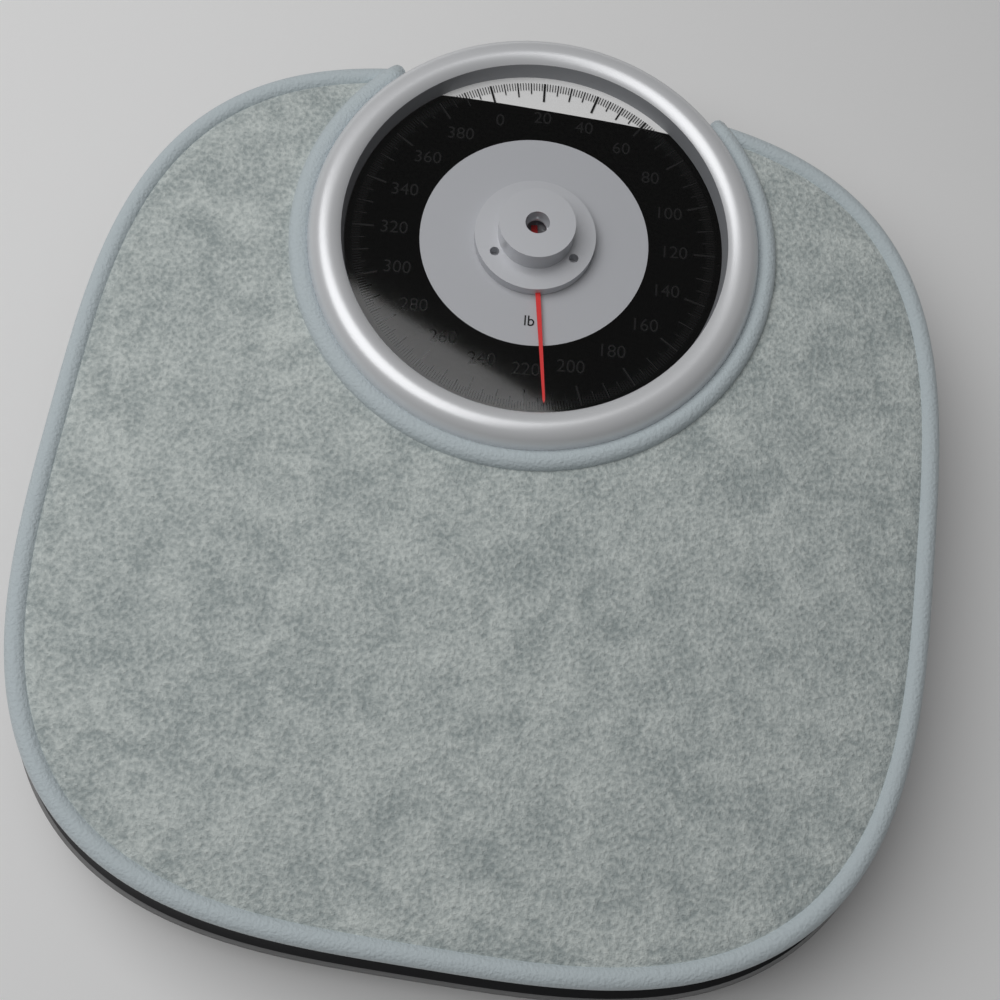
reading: 213 lb
